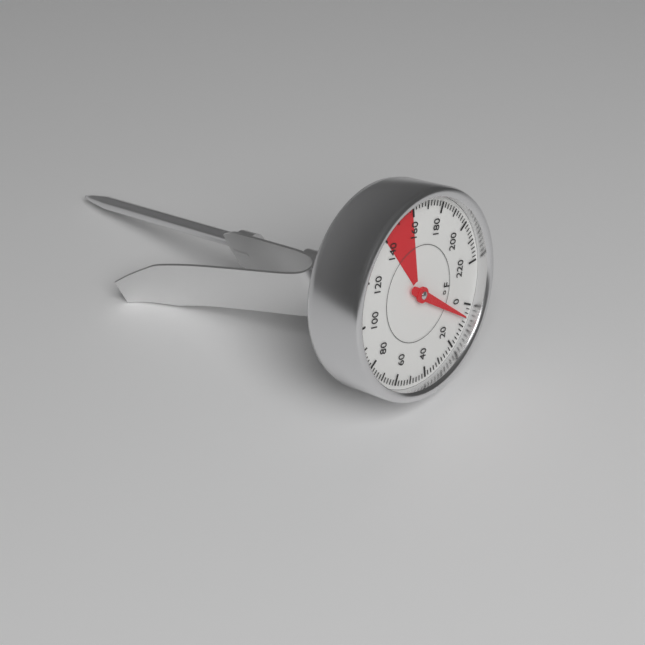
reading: 6 °F
